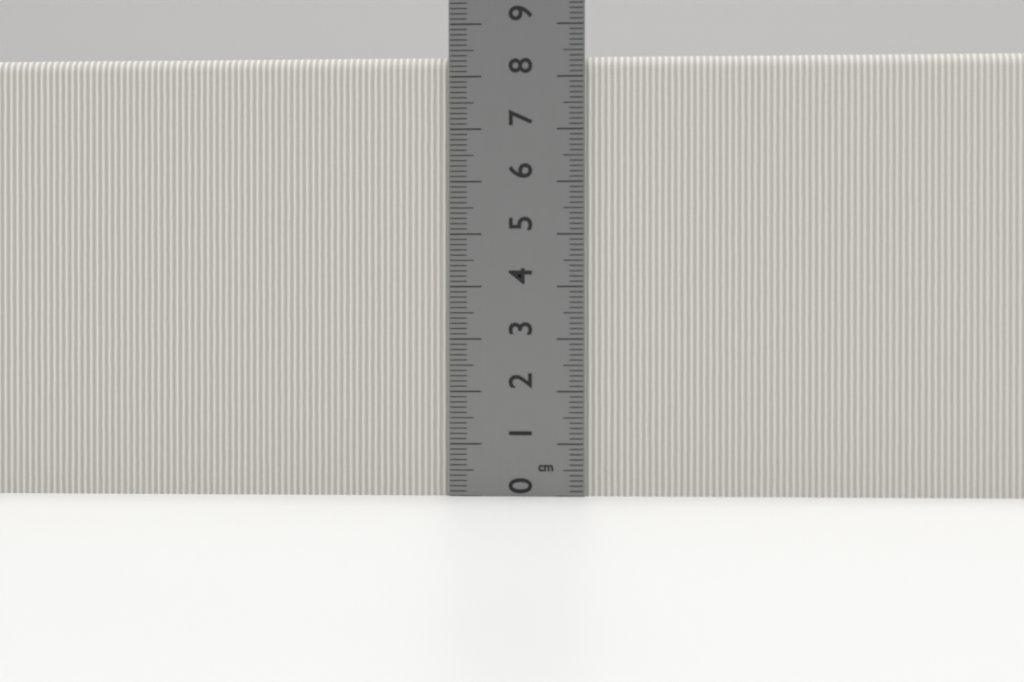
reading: 8.4 cm
